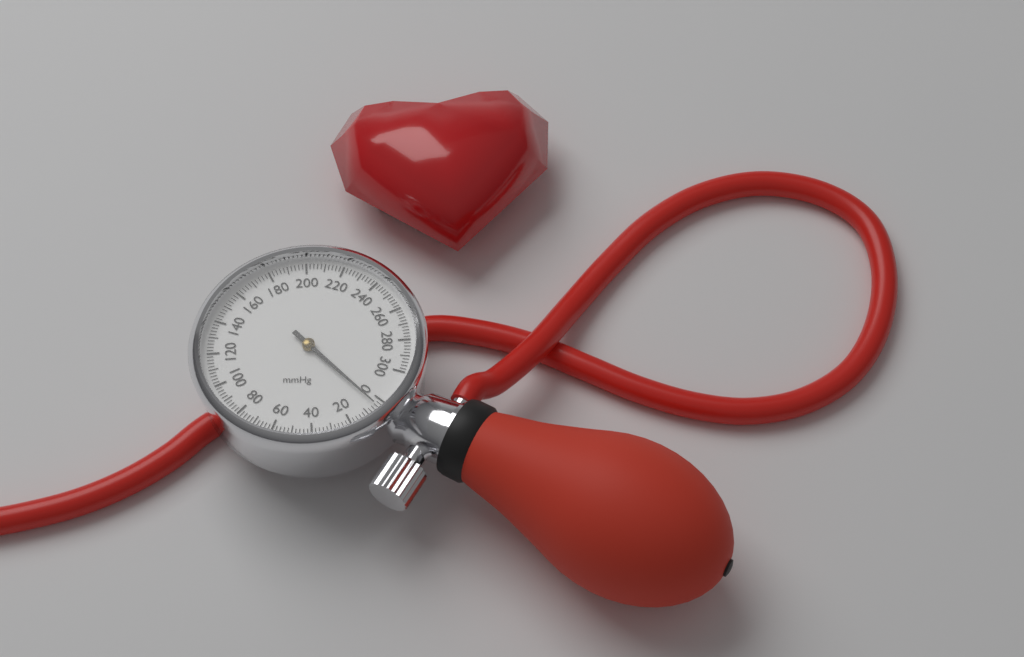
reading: 4 mmHg
